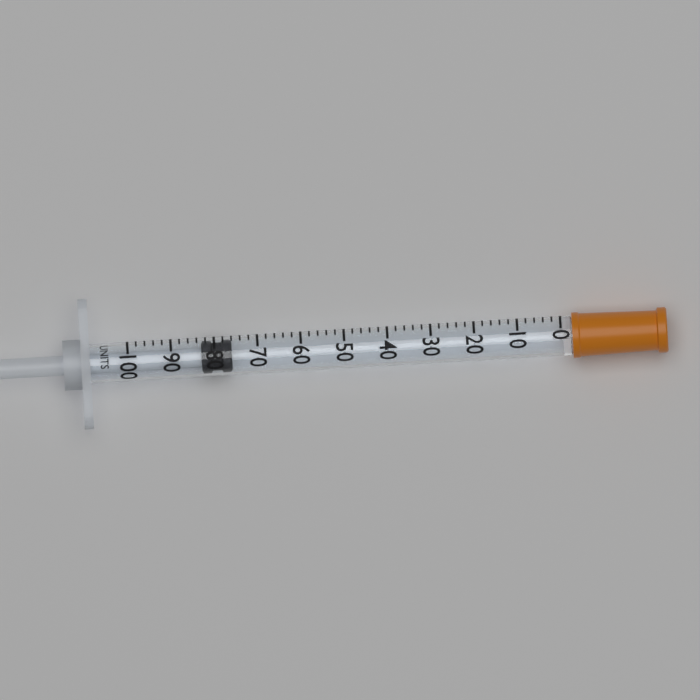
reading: 76 units
